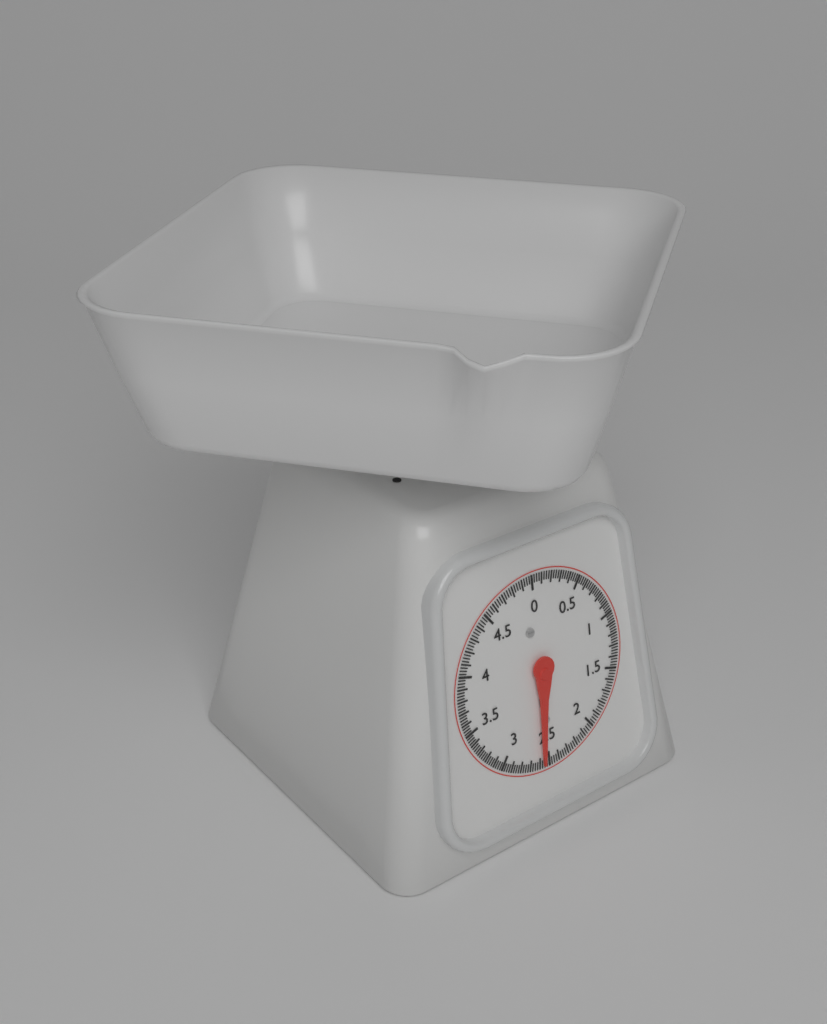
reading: 2.575 kg
